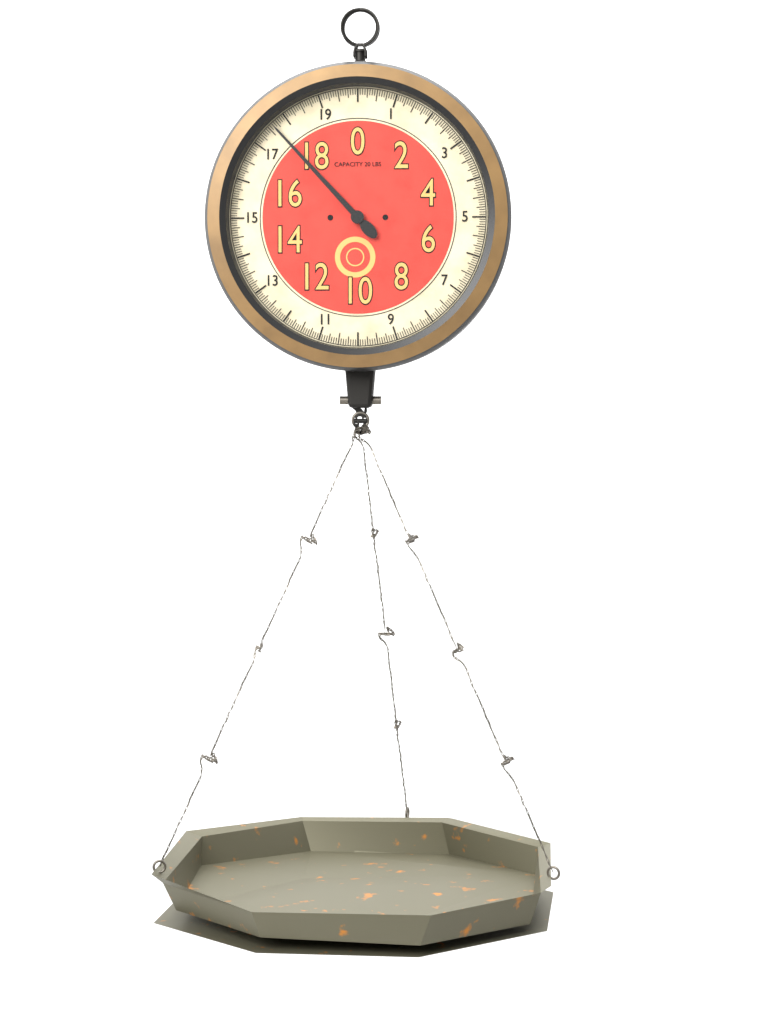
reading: 17.6250 lbs
